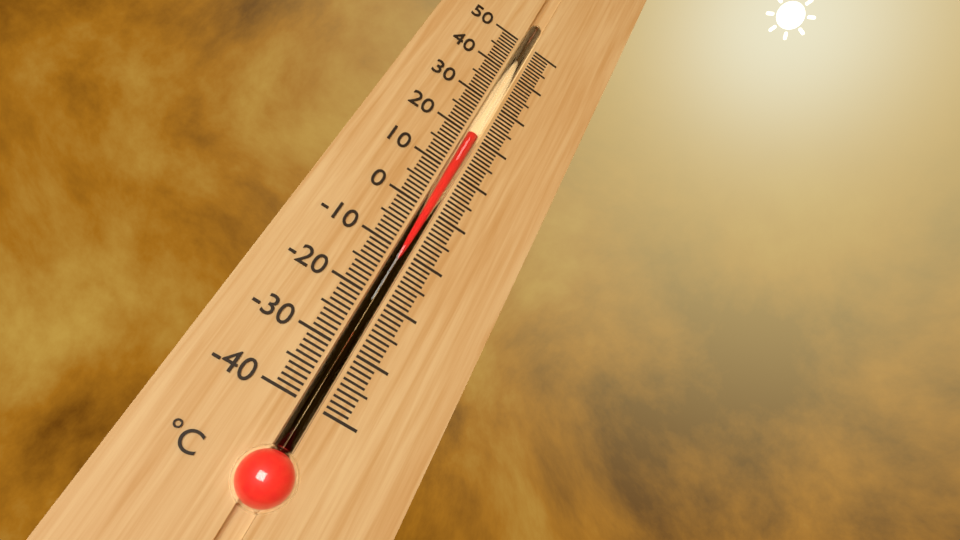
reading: 20 °C
